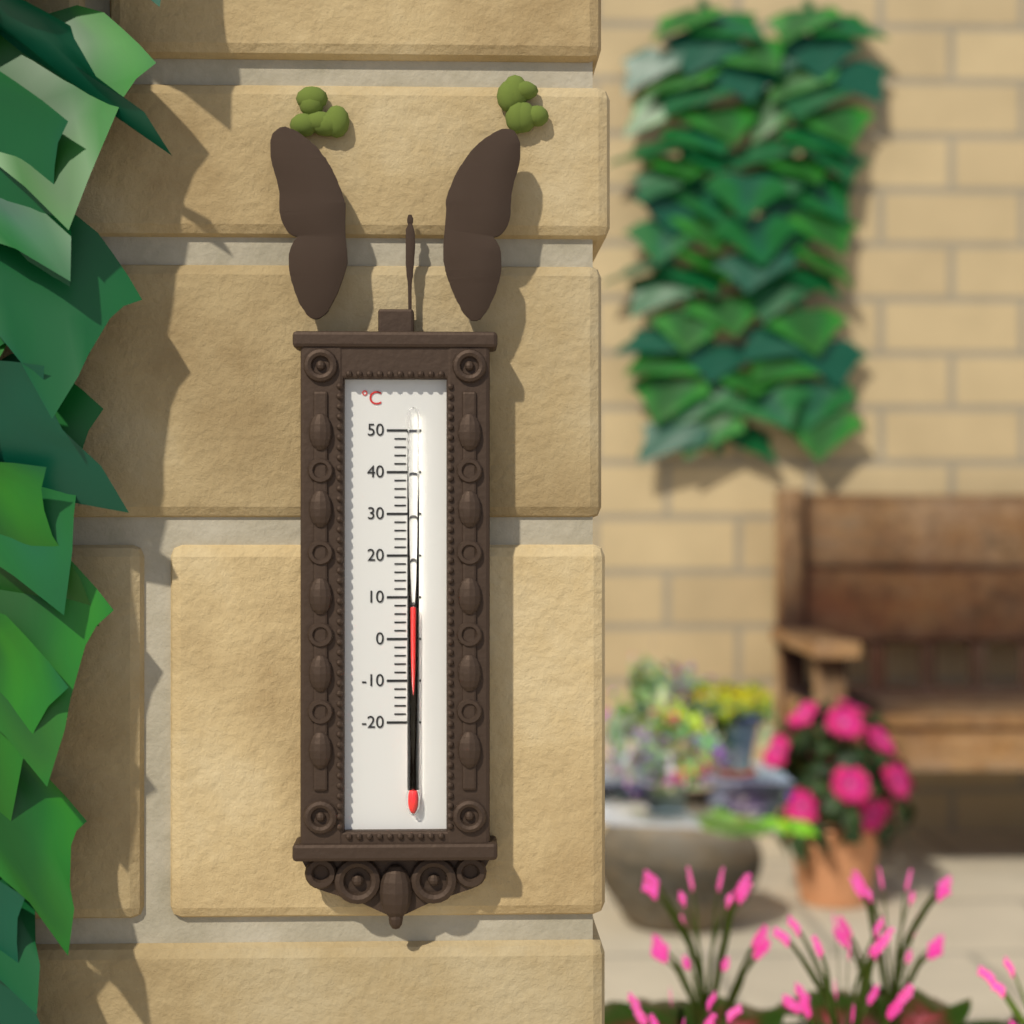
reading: 8 °C
